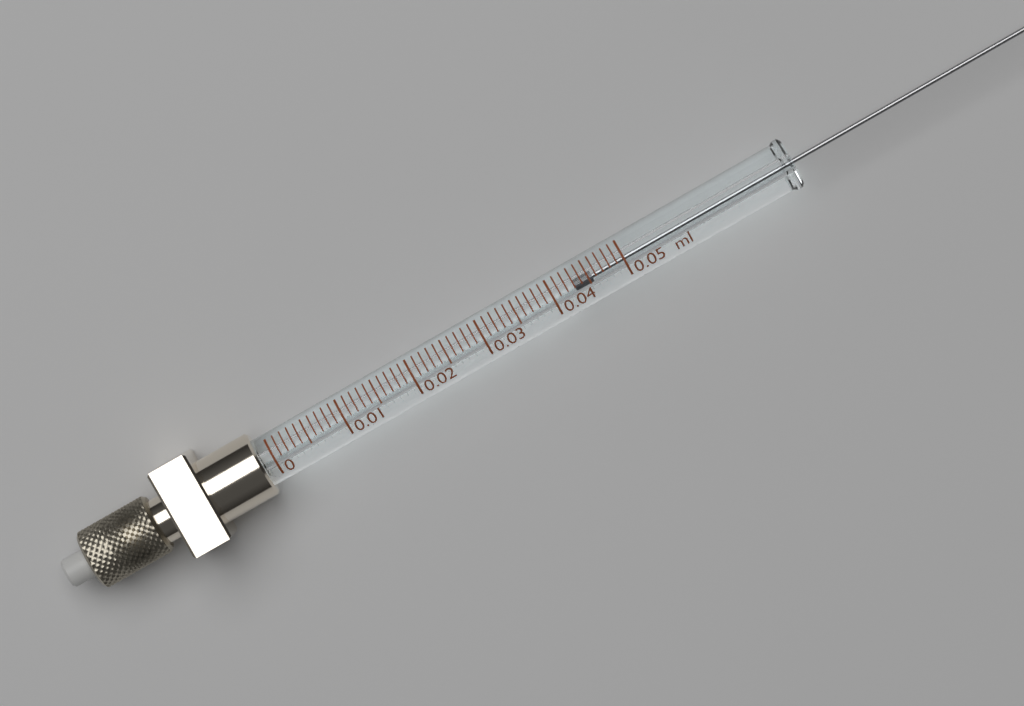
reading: 0.043 ml
